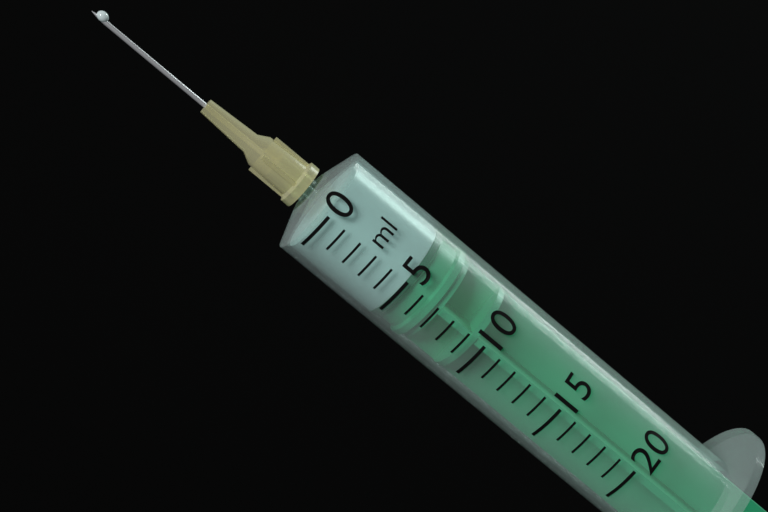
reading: 5 ml
